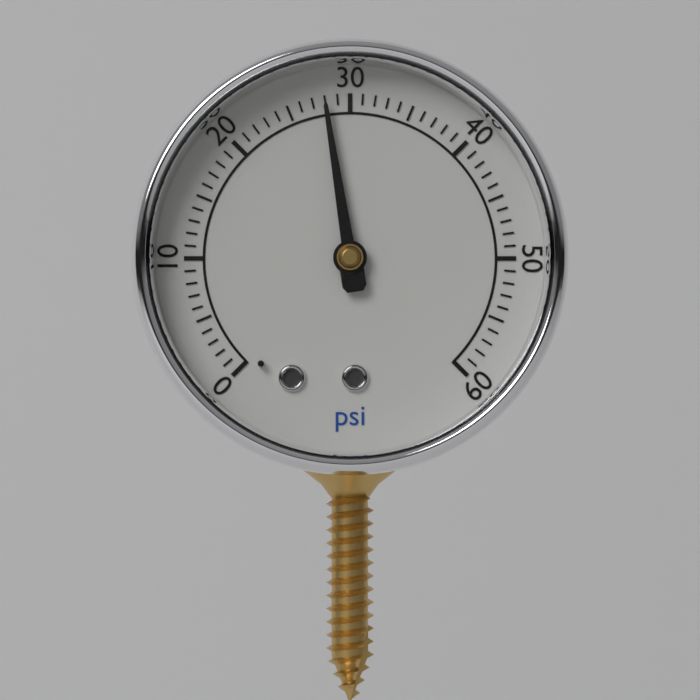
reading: 28 psi
